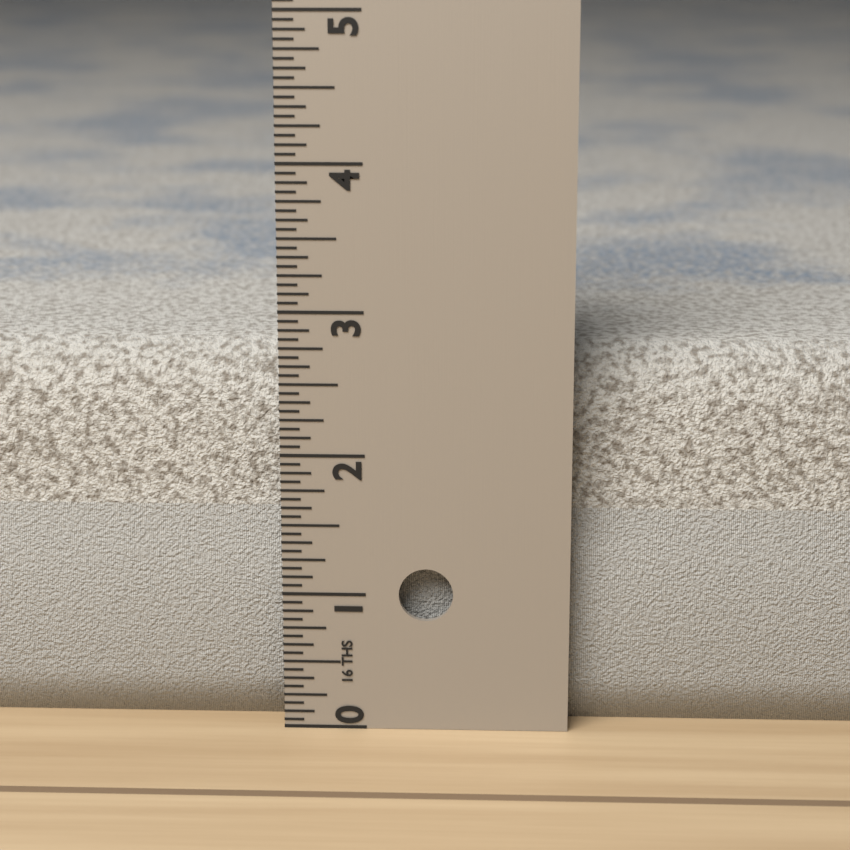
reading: 2.6875 in
